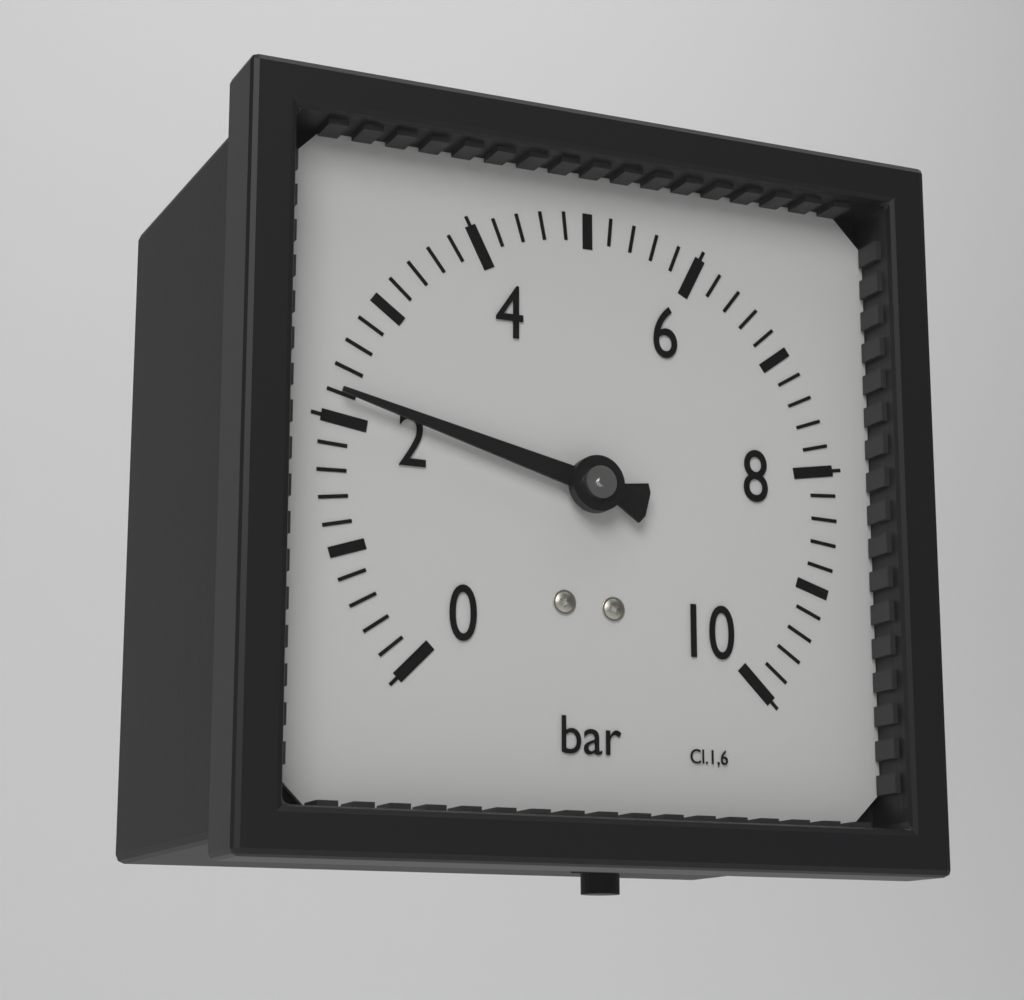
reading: 2.2 bar
